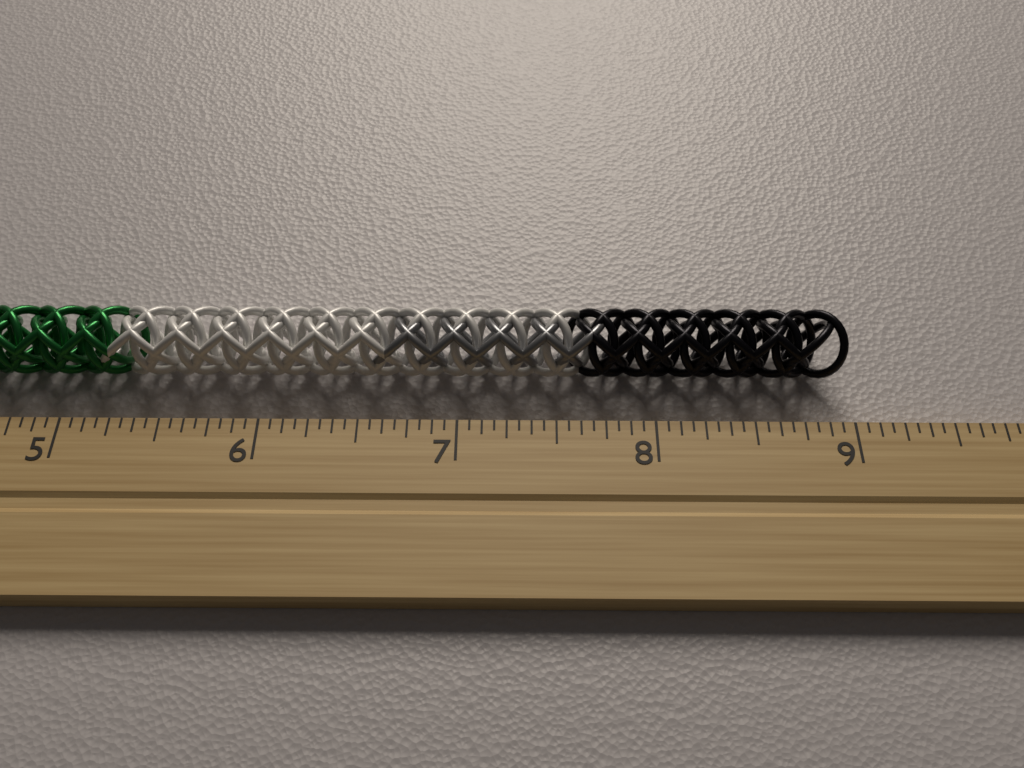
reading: 9.0000 inch
